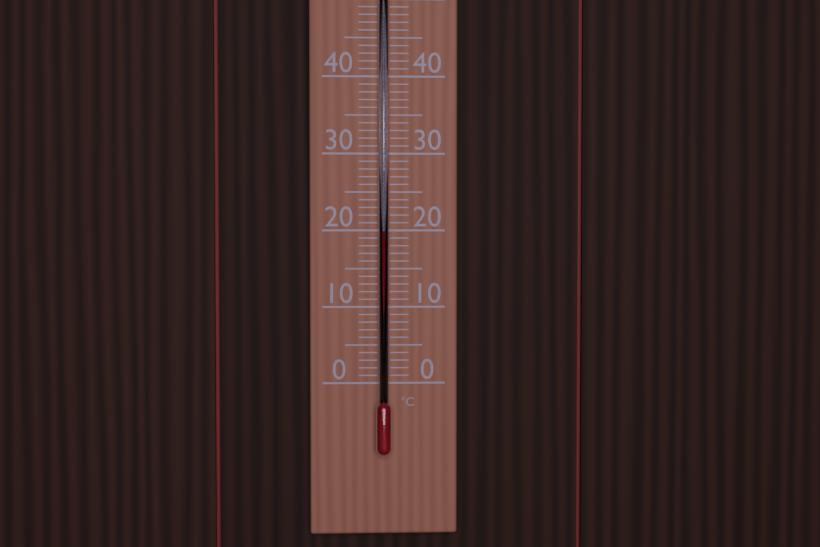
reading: 20 °C
